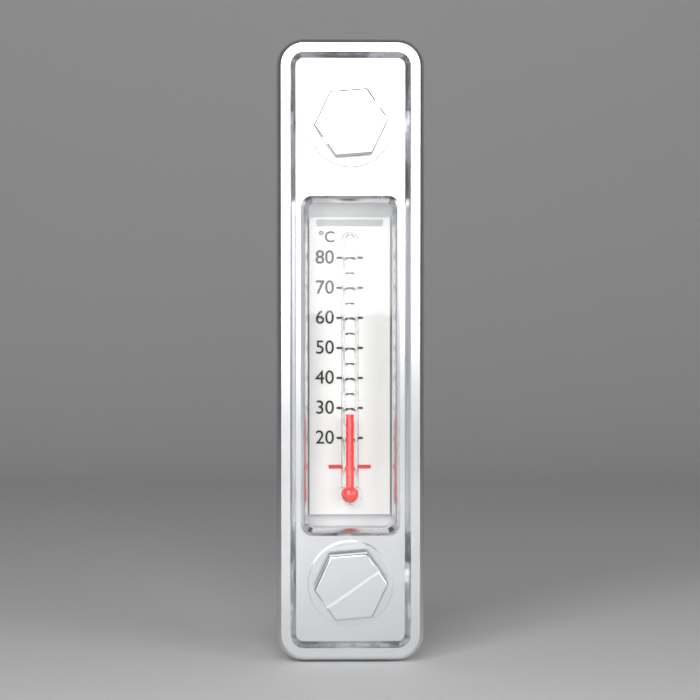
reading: 28 °C
